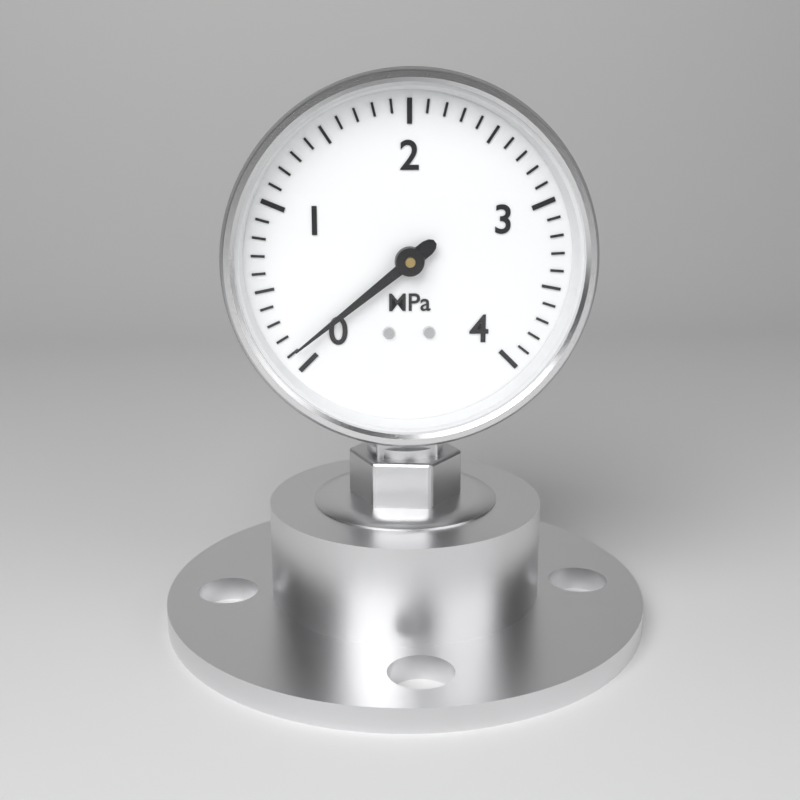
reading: 0.1 MPa
